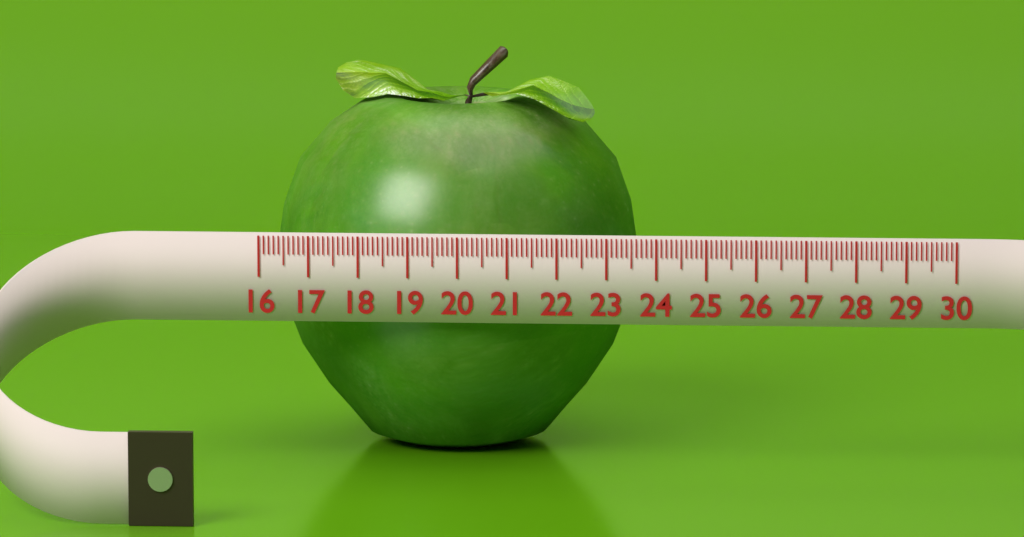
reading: 23.5 (no unit)
